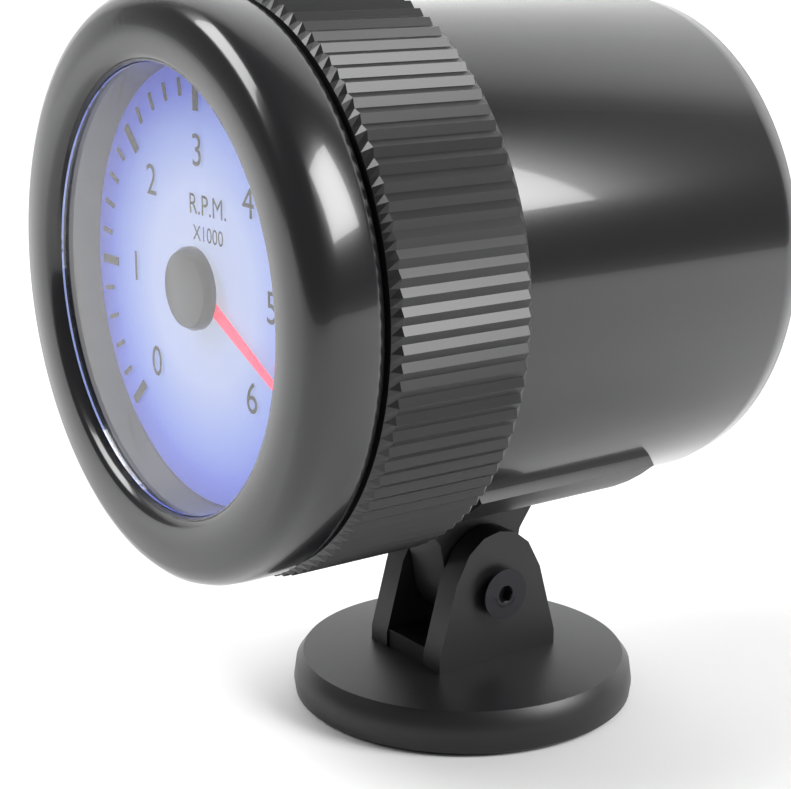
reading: 5.6 RPM x1000
